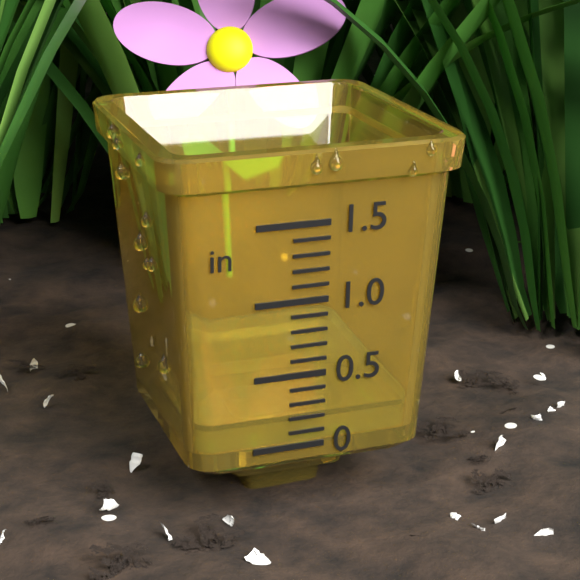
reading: 0.2 in
